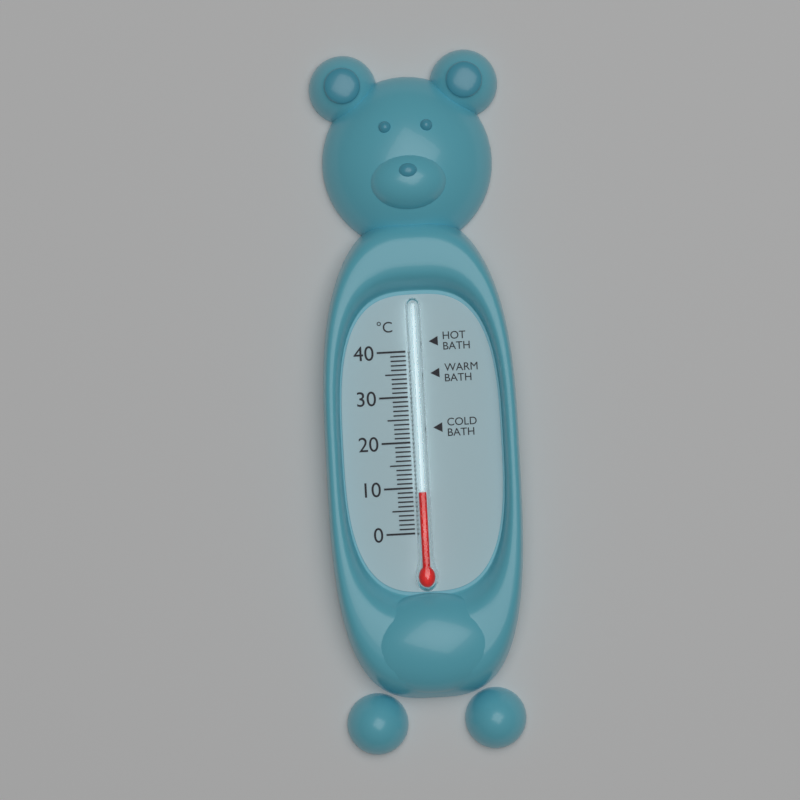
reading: 9 °C
